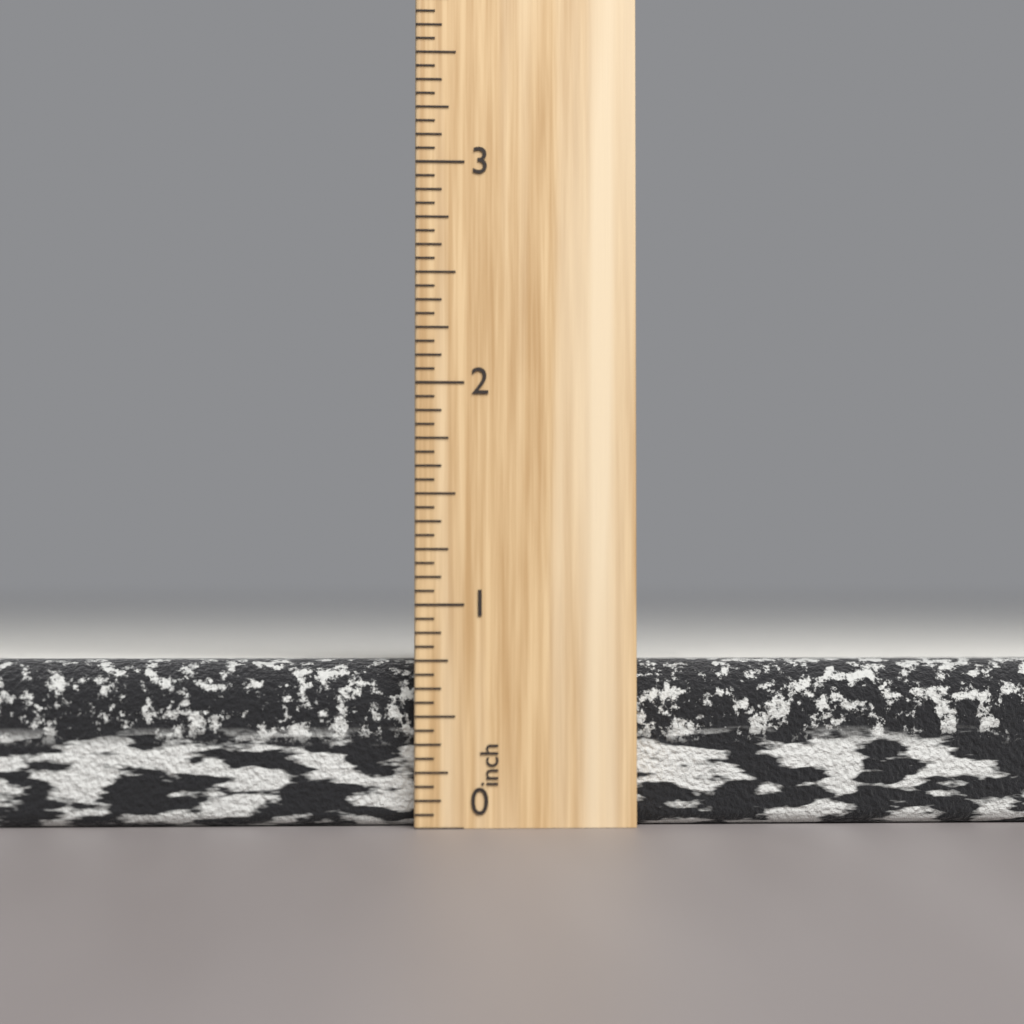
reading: 0.7500 inch
